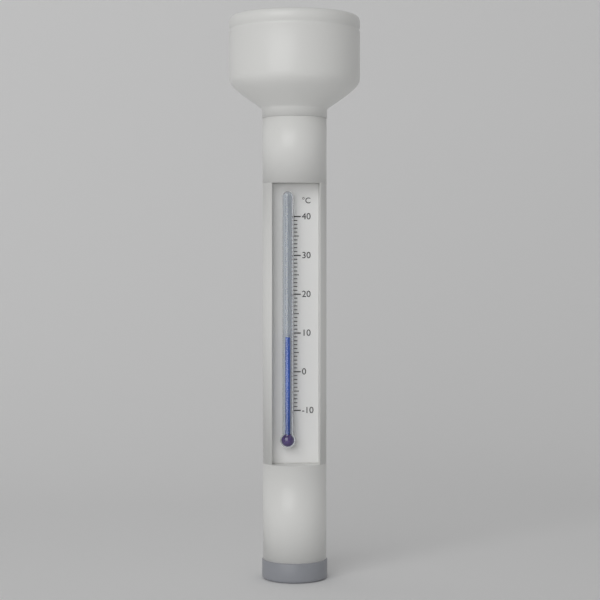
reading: 9 °C
